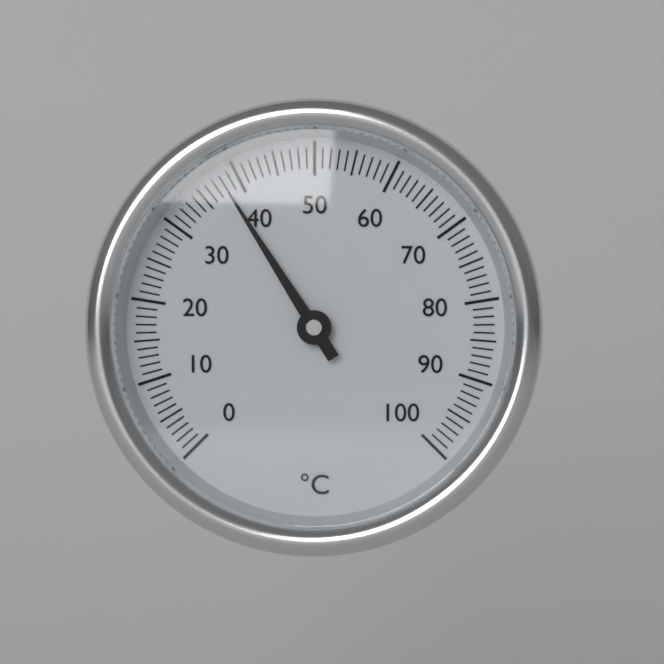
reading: 38 °C
